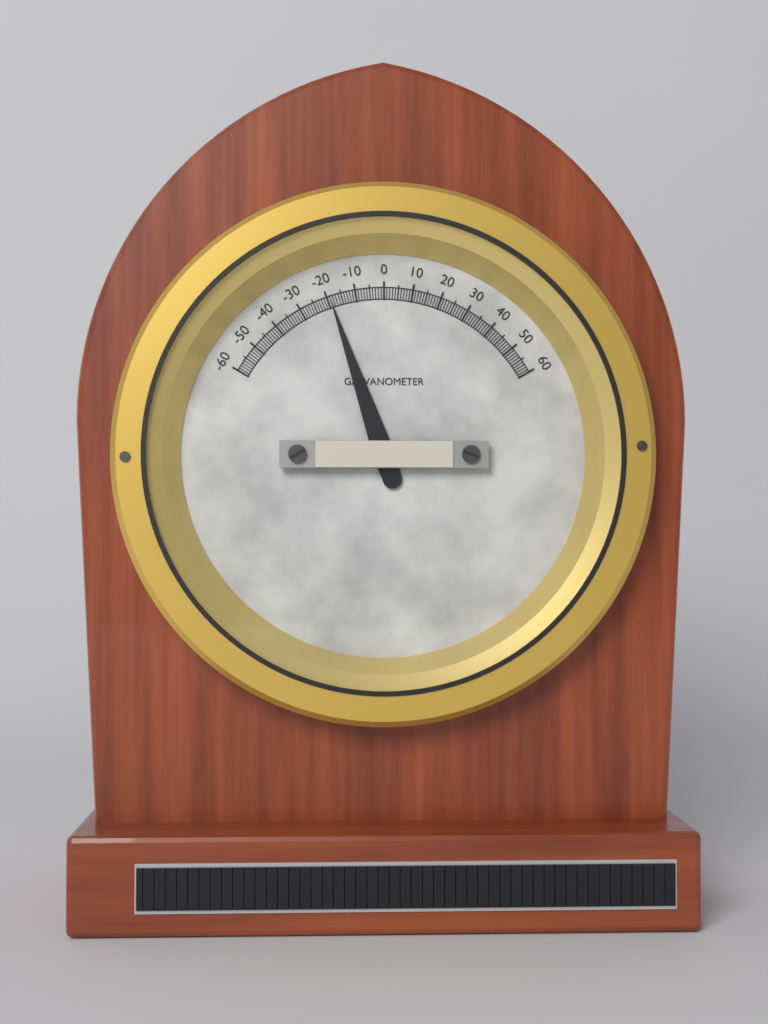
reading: -19 (no unit)
